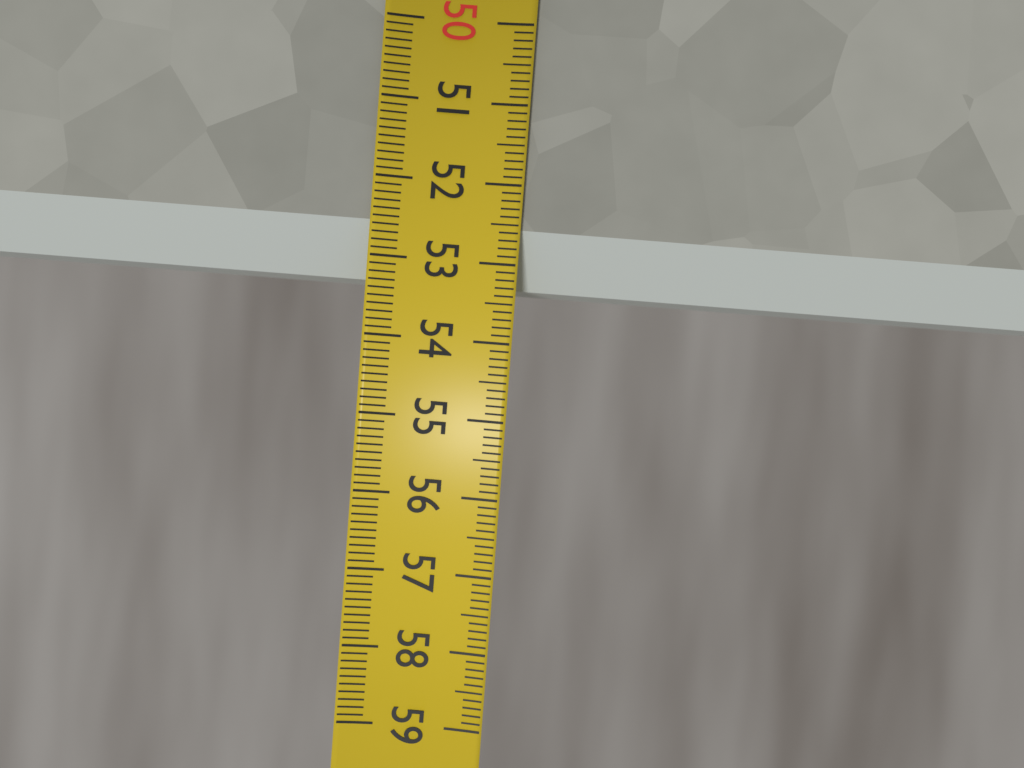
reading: 53.3 (no unit)
